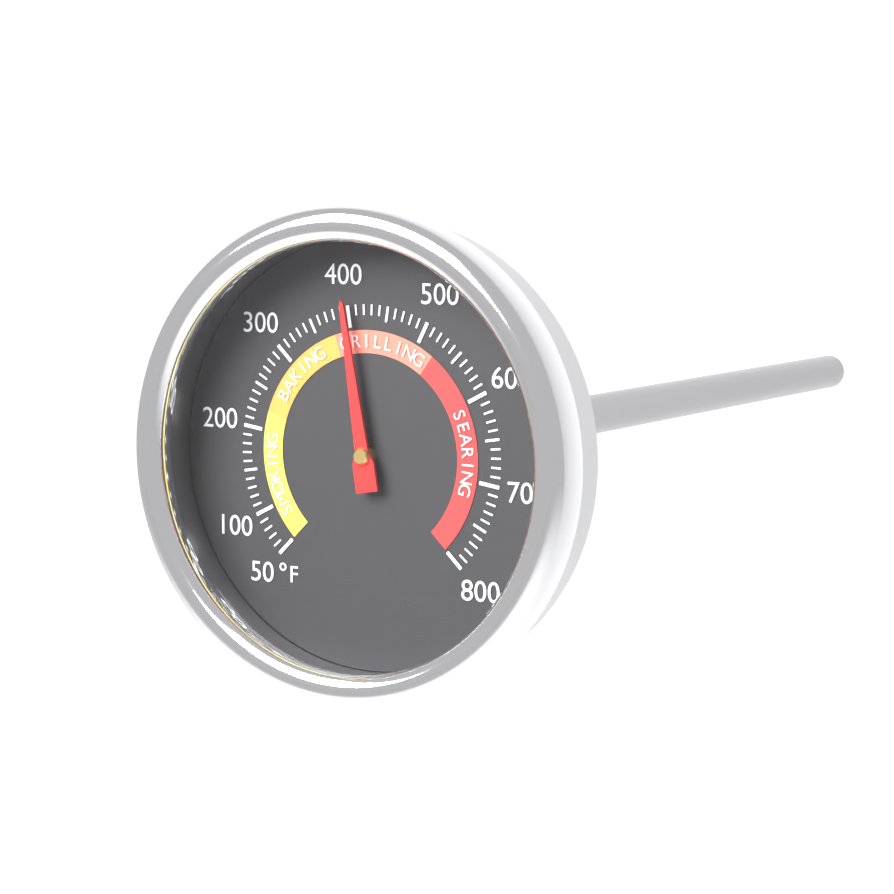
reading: 400 °F
